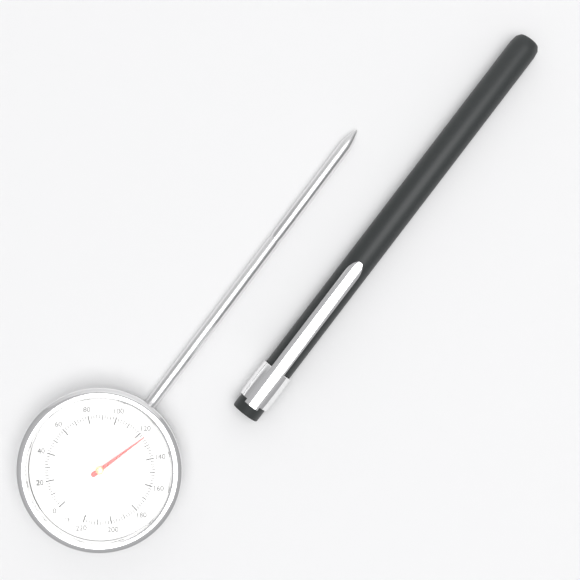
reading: 124 °F
